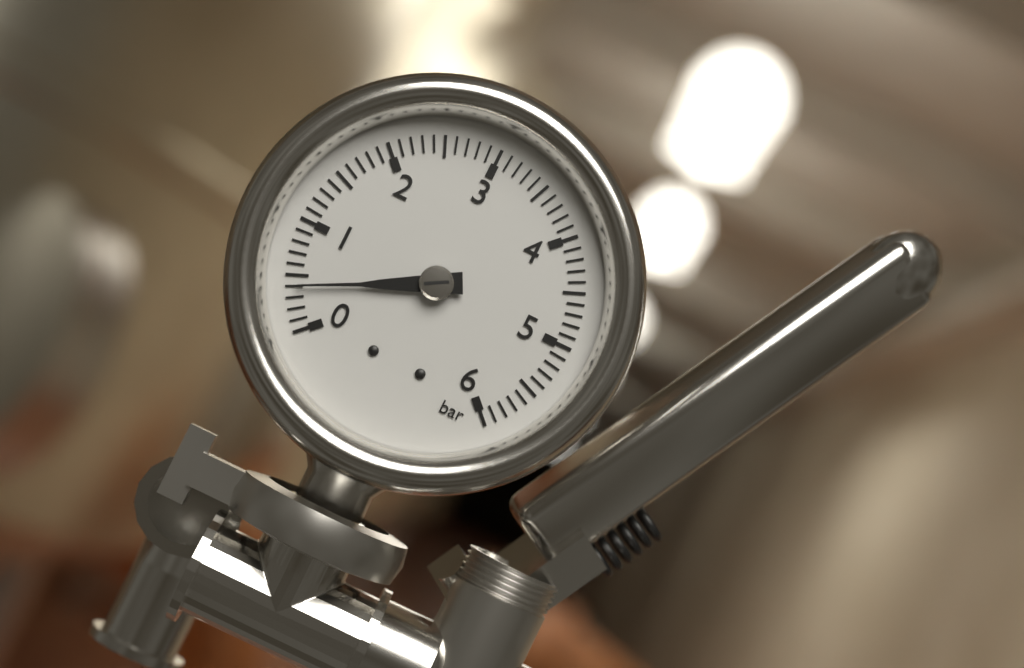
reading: 0.4 bar
